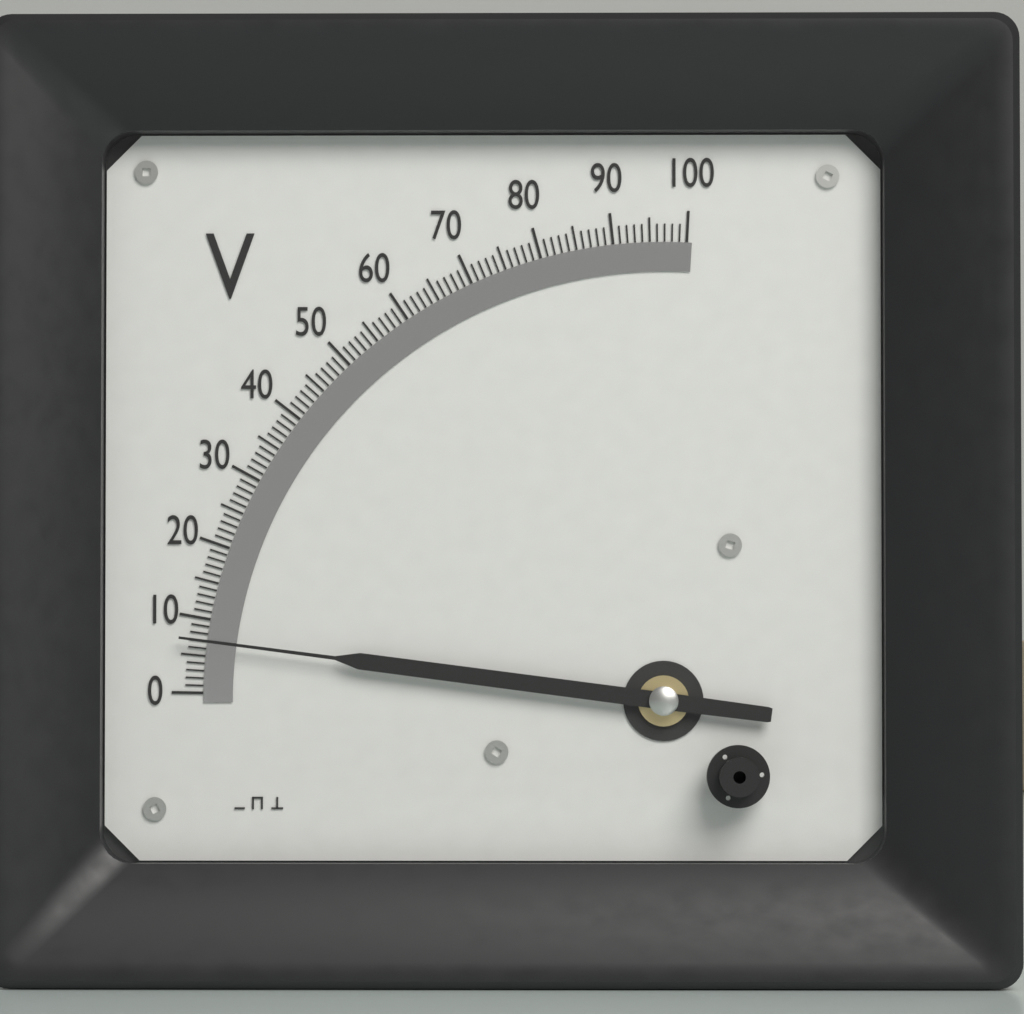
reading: 7 V
